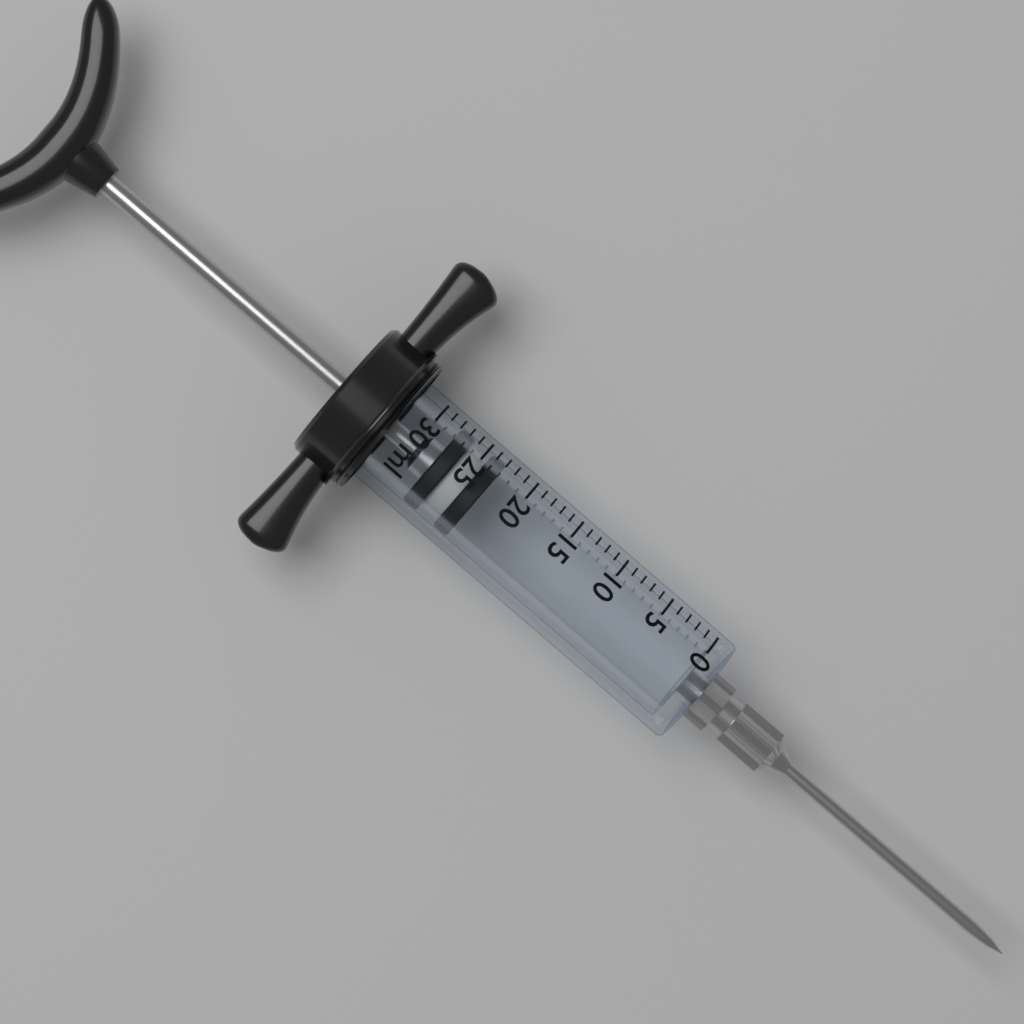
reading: 23 ml
